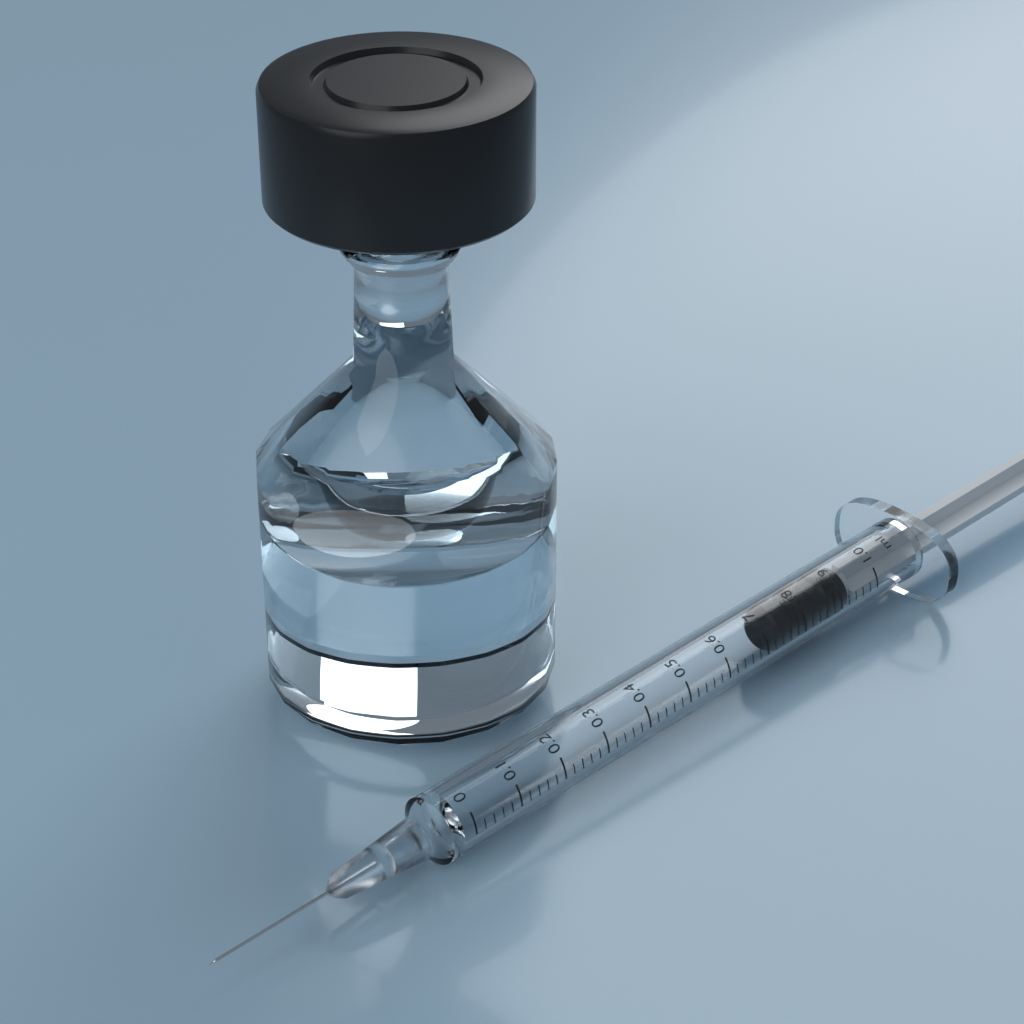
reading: 0.74 ml
